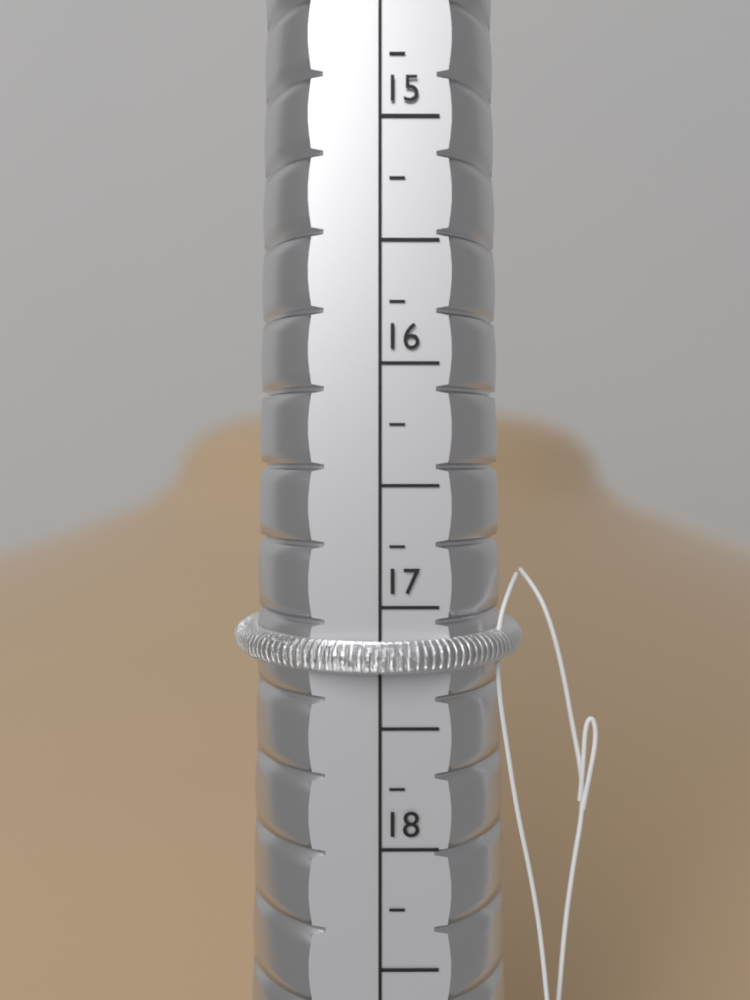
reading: 17.25 (no unit)
